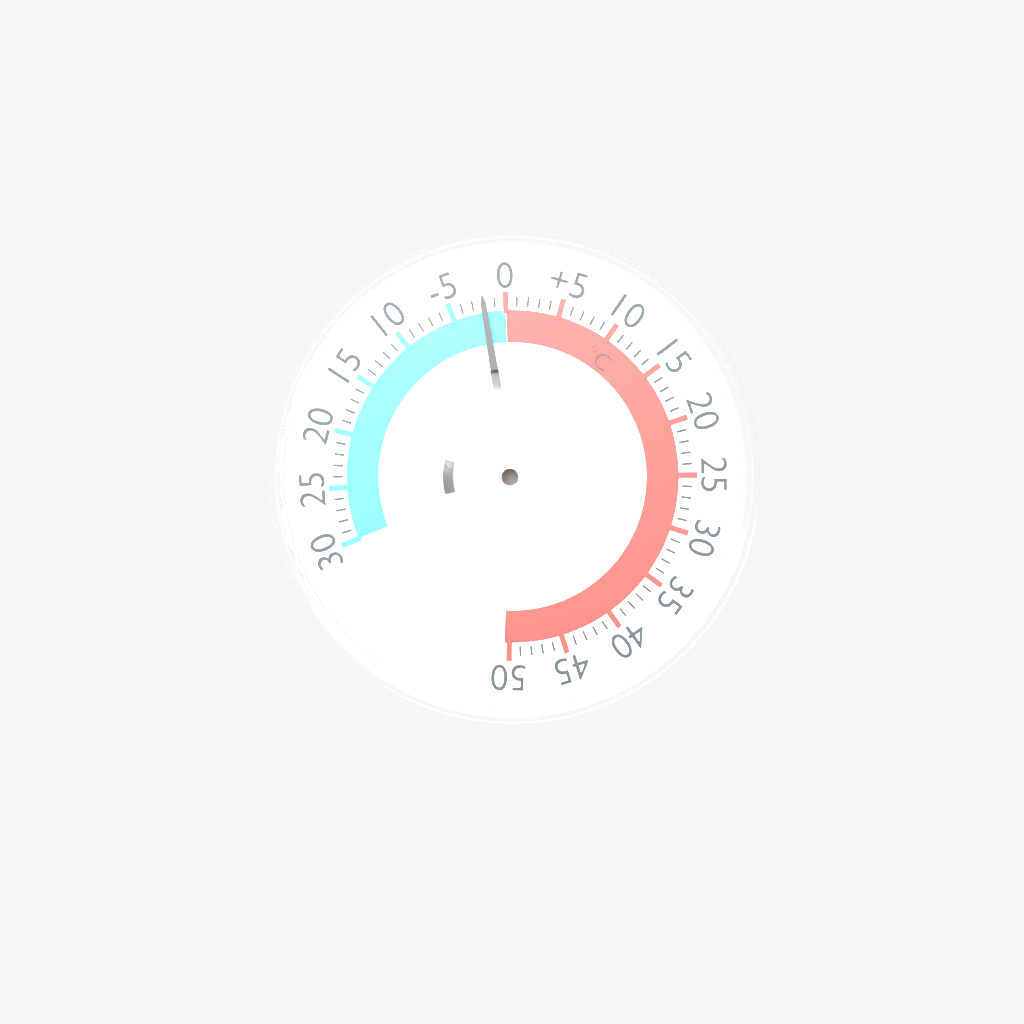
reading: -2 °C
